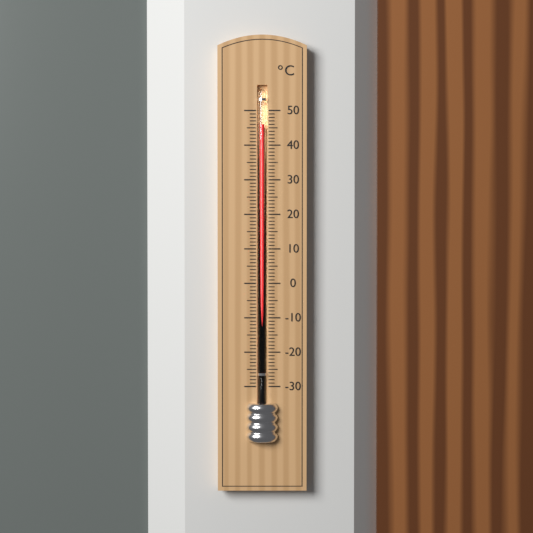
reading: 46 °C
